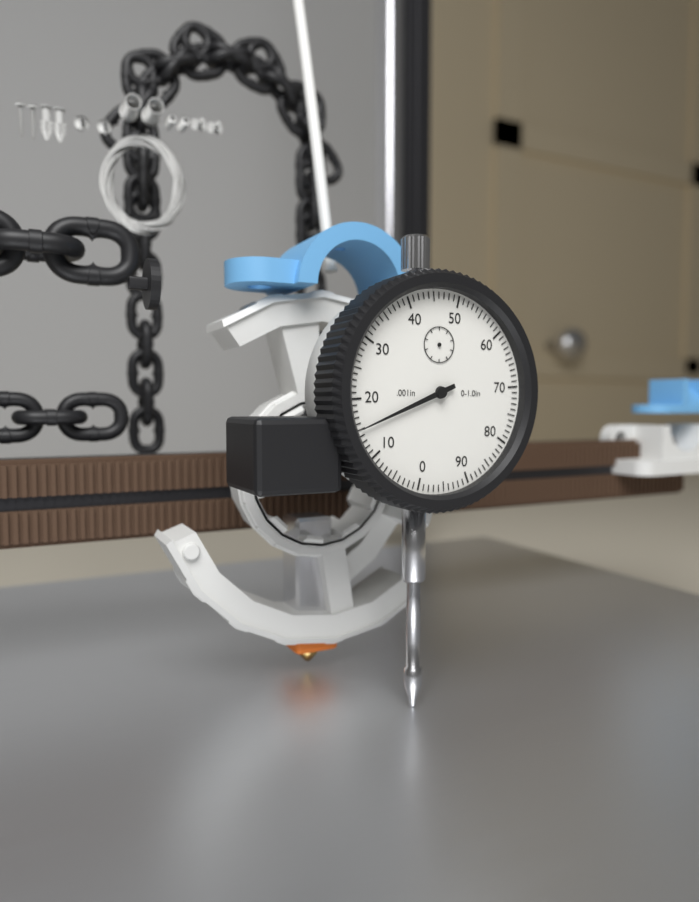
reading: 0.015 in
